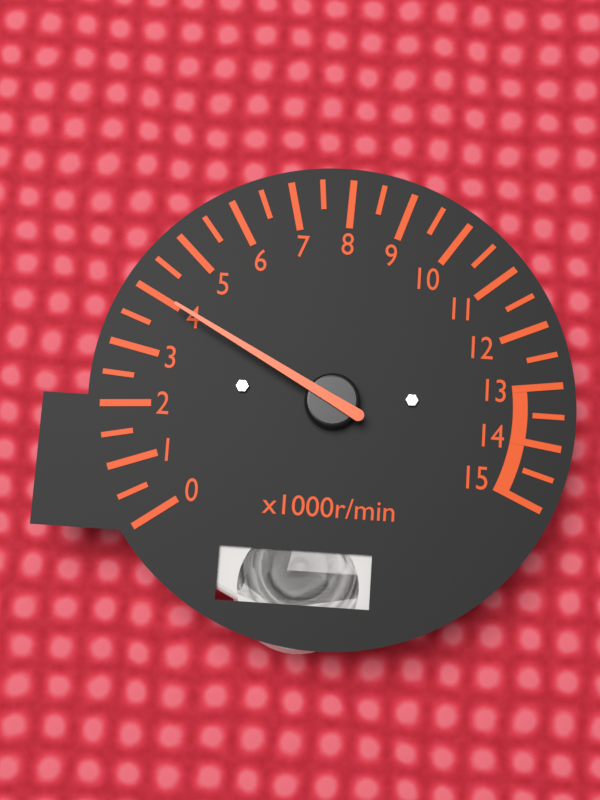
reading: 4.0 x1000r/min
